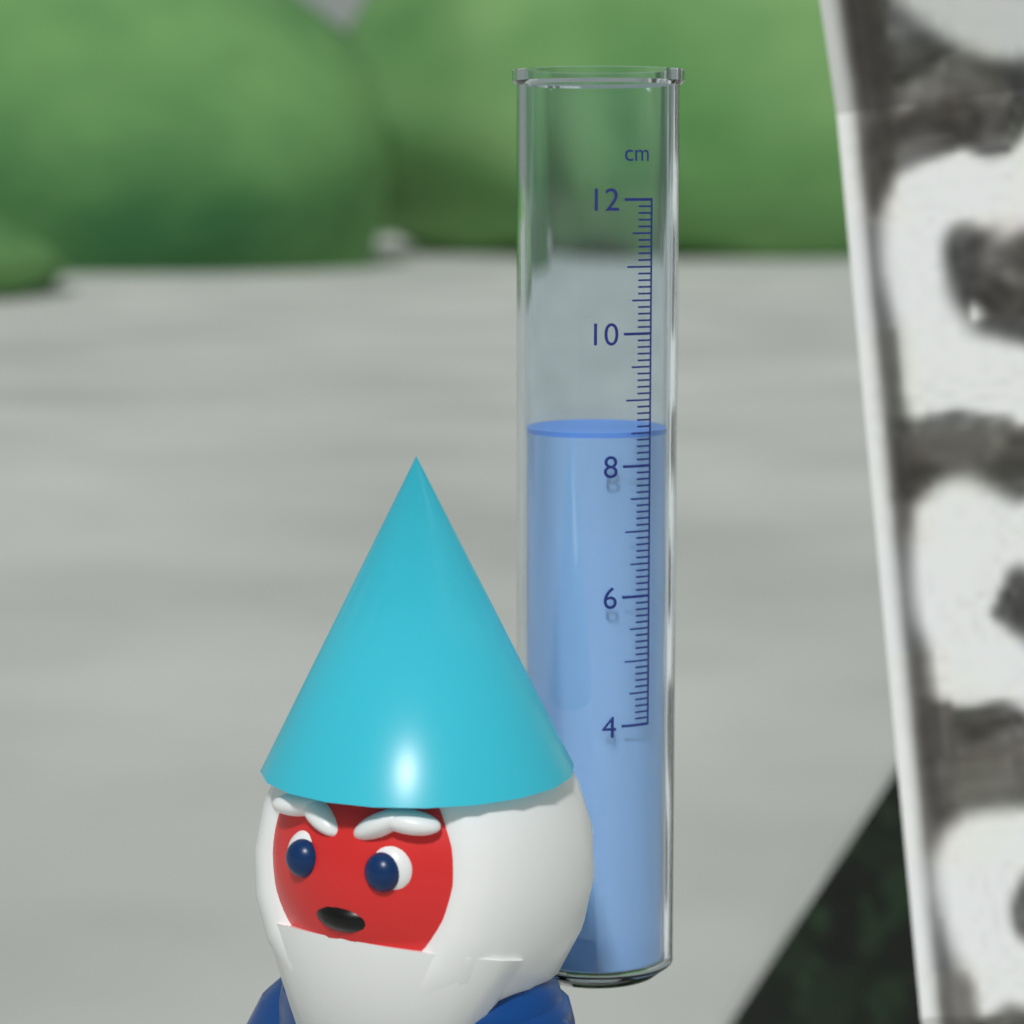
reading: 8.5 cm
